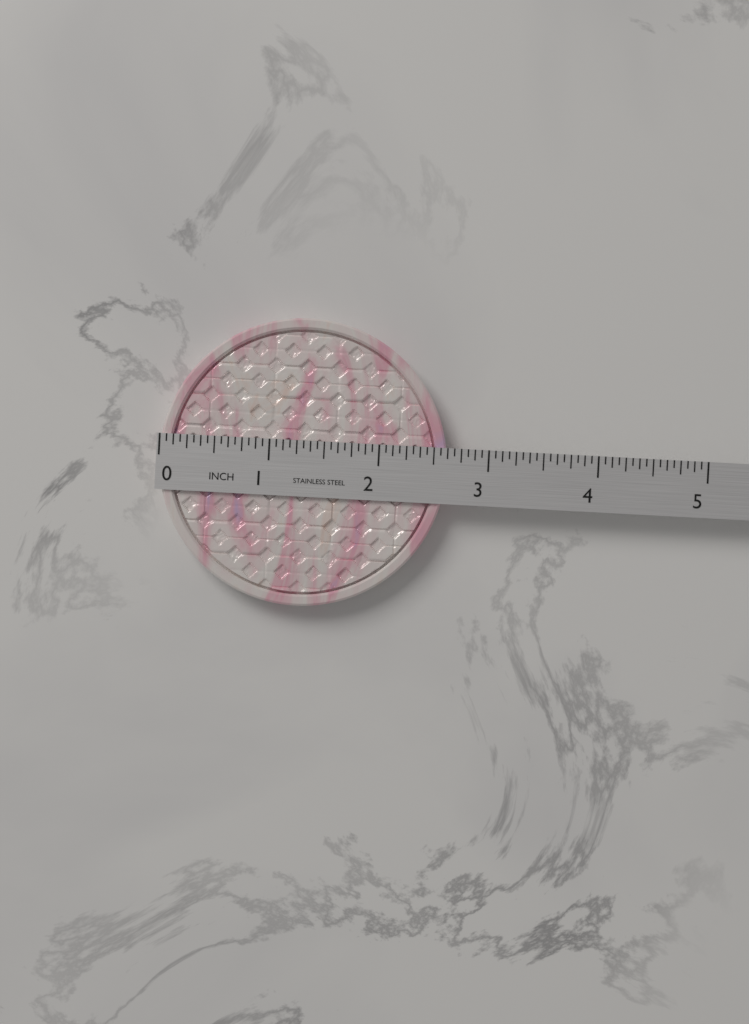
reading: 2.6250 in
